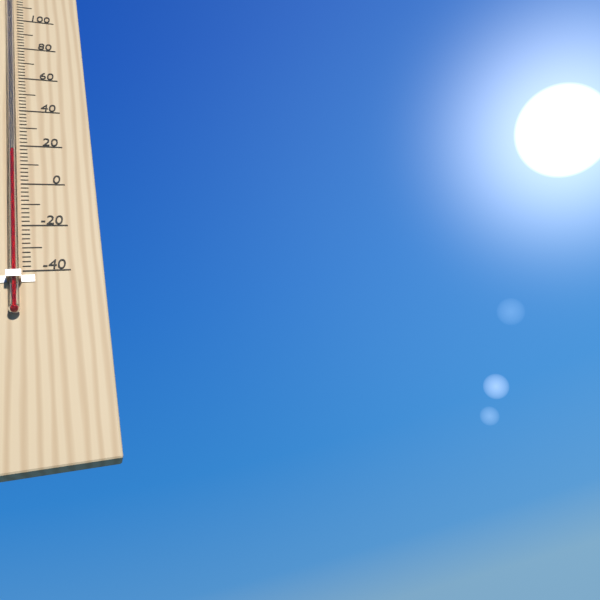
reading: 16 °F
